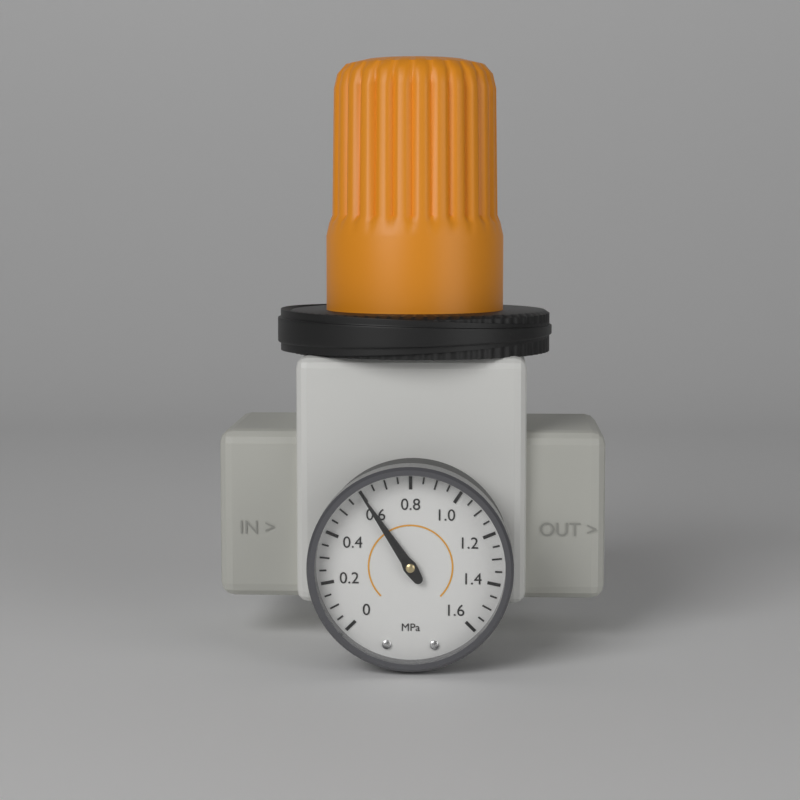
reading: 0.60 MPa
